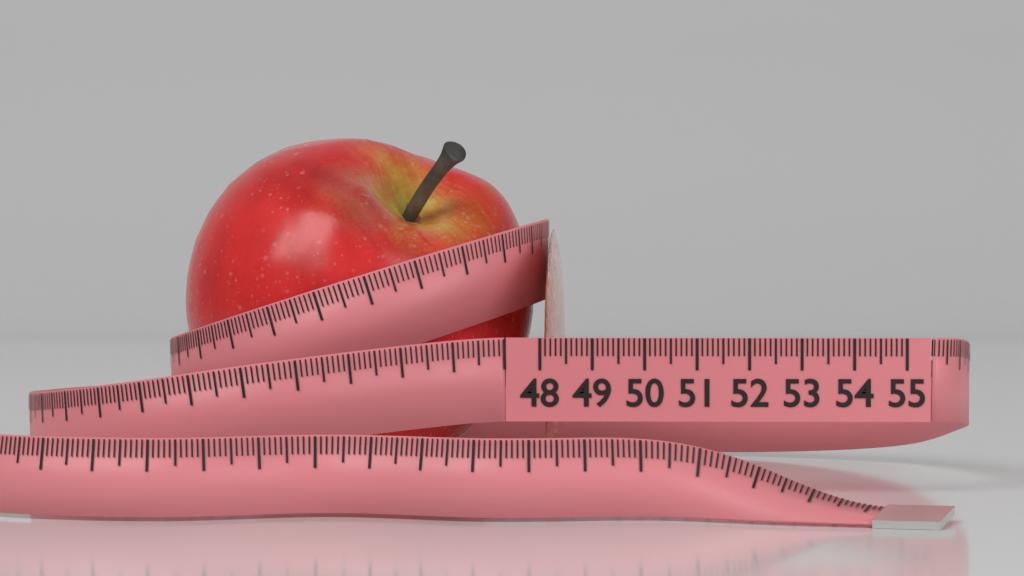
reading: 48.2 (no unit)
